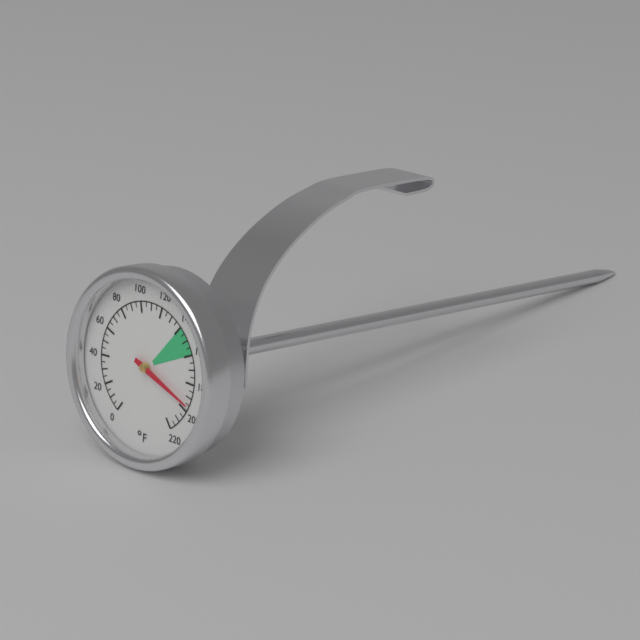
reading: 195 °F
